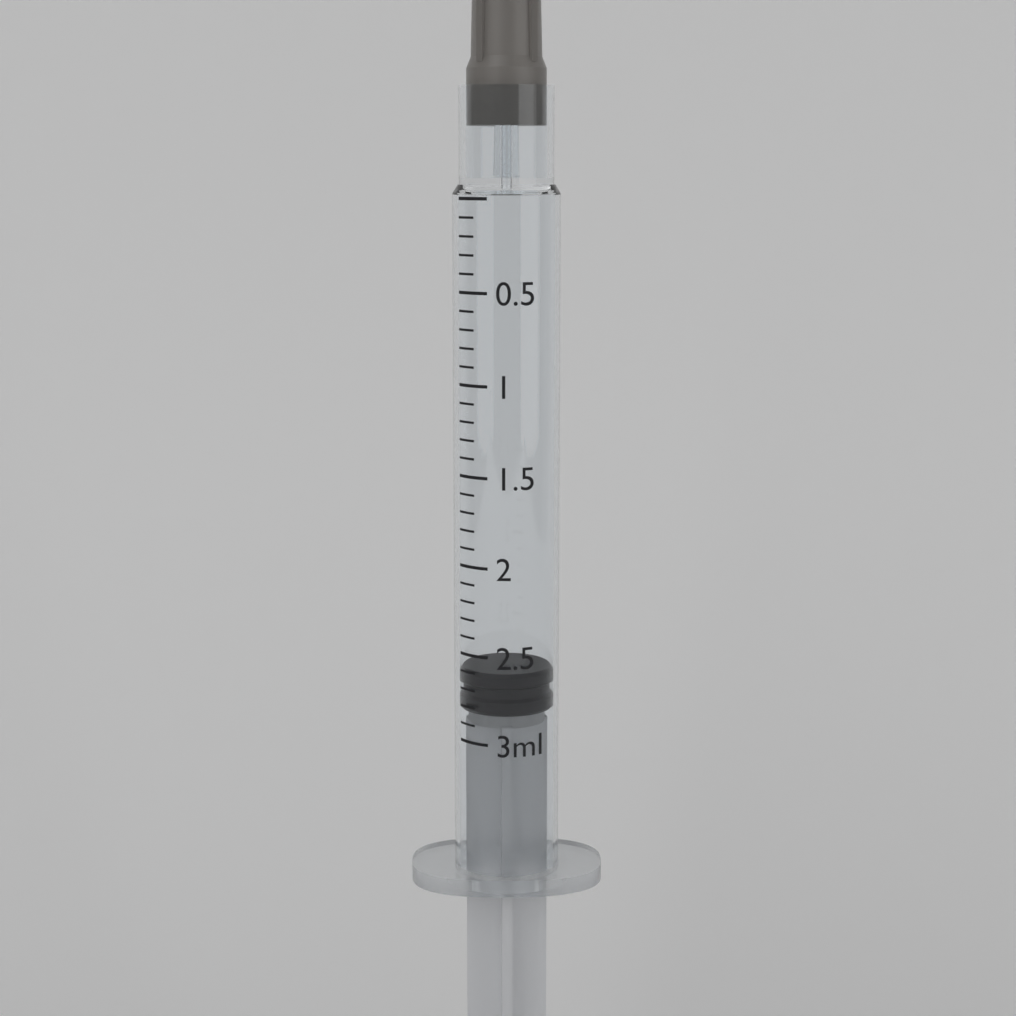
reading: 2.6 ml
